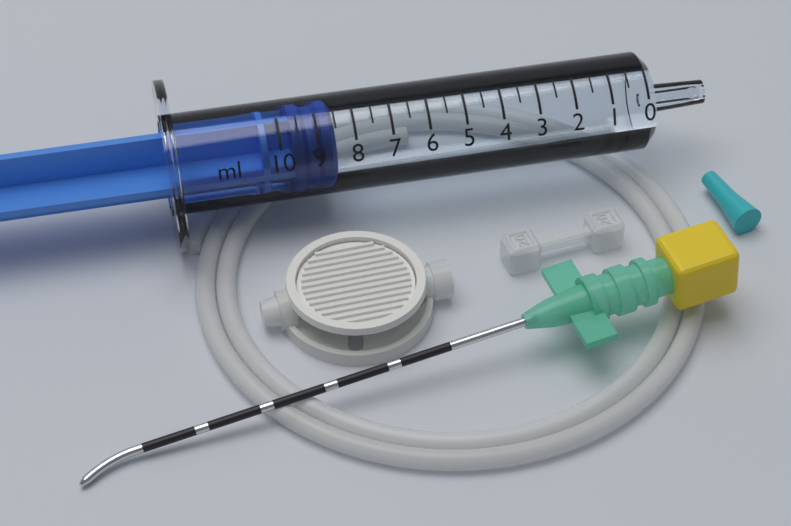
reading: 8.5 ml
